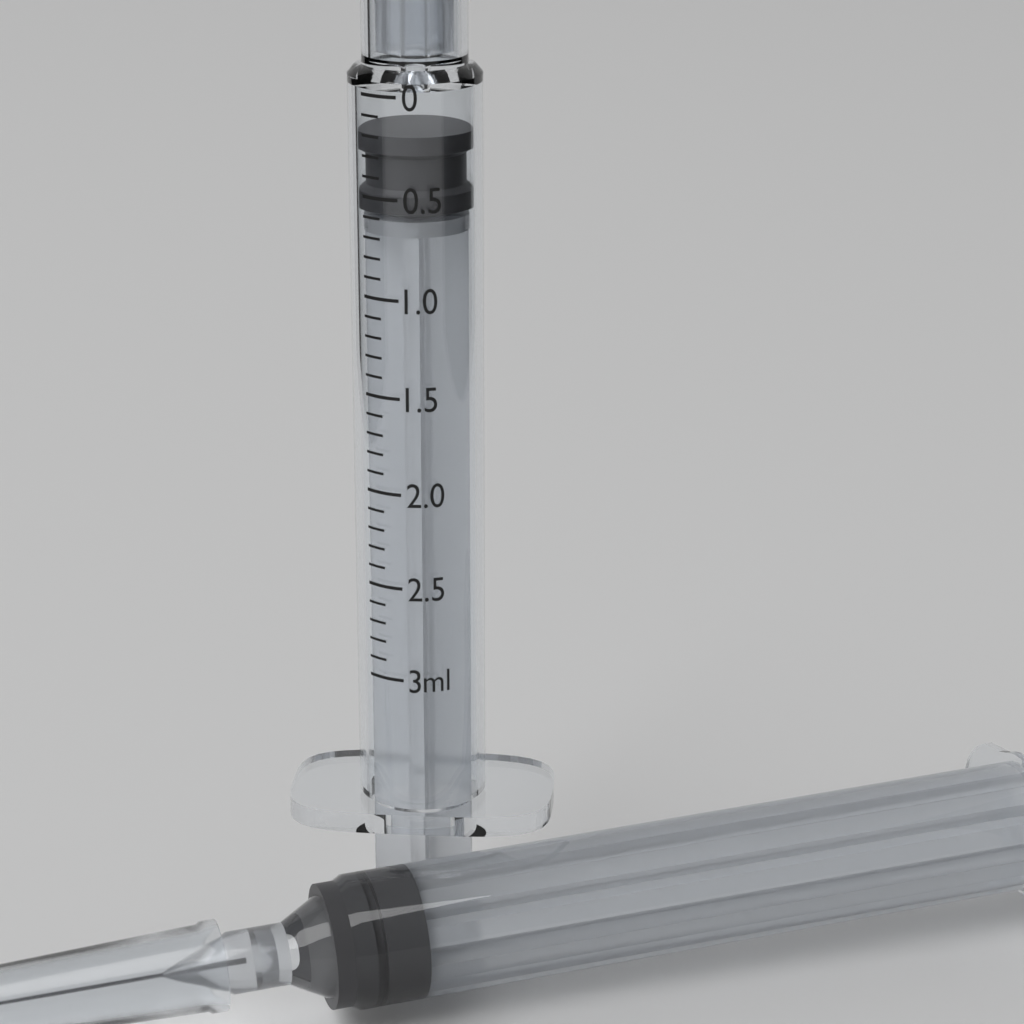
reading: 0.2 ml
